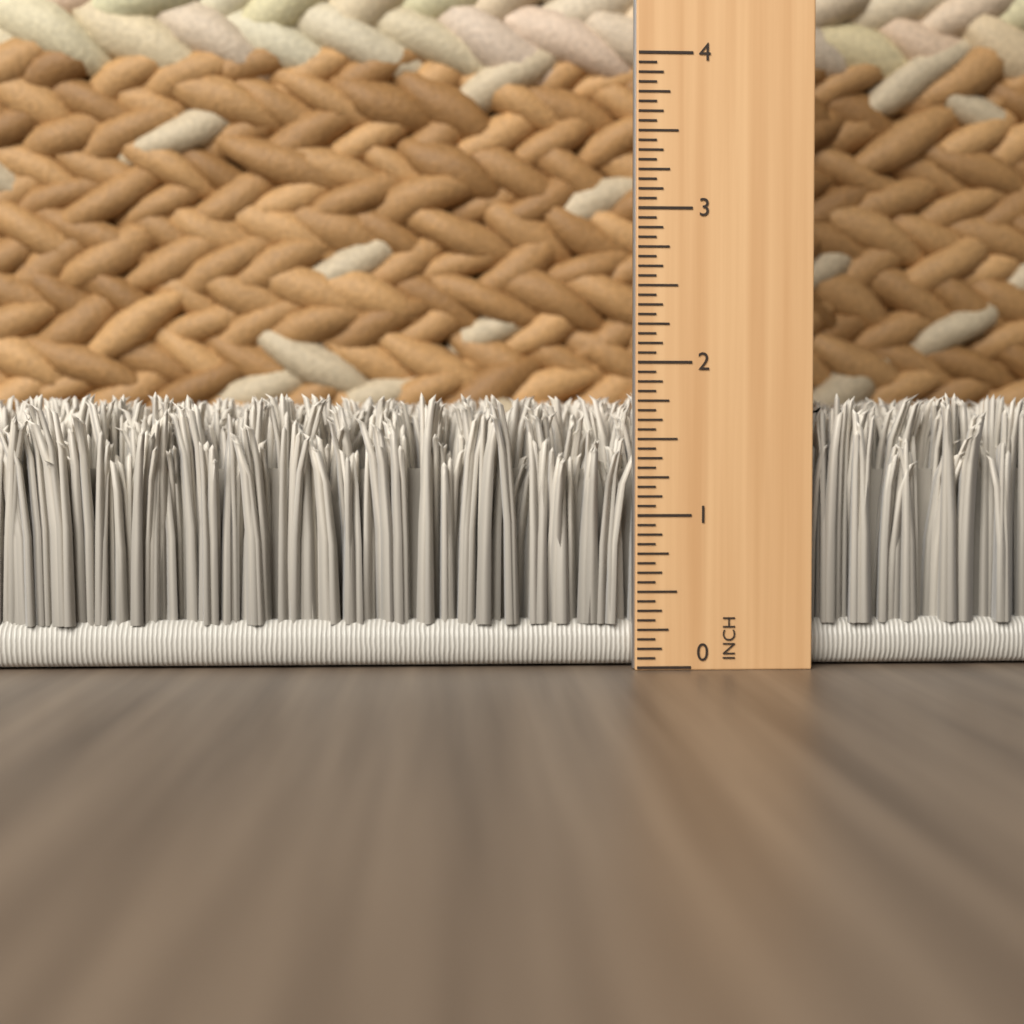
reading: 1.8125 in
